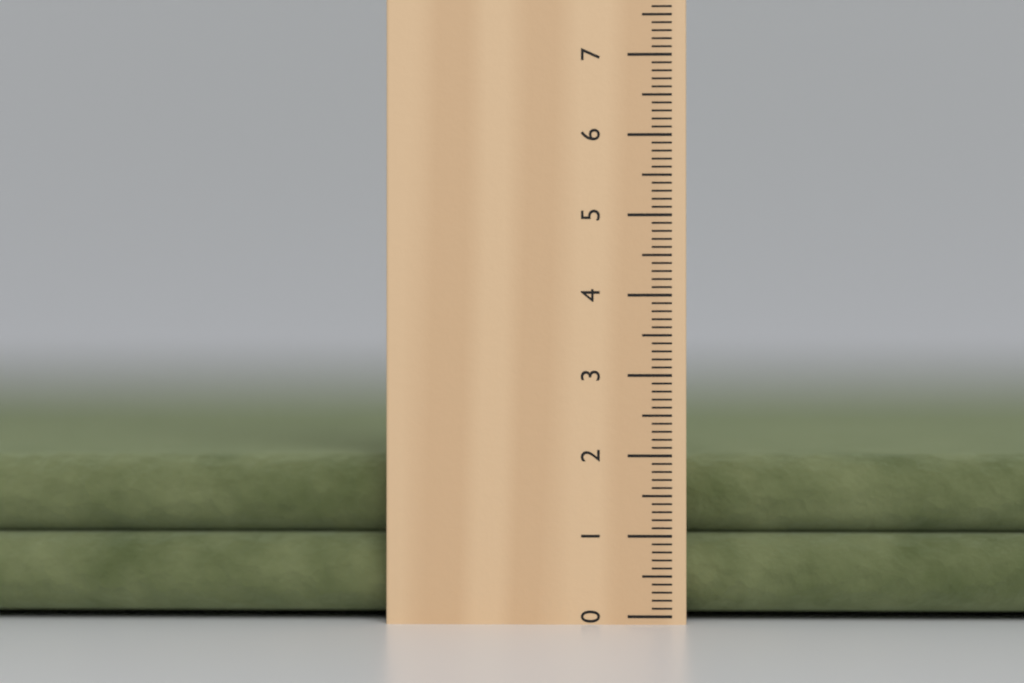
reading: 2.0 cm
